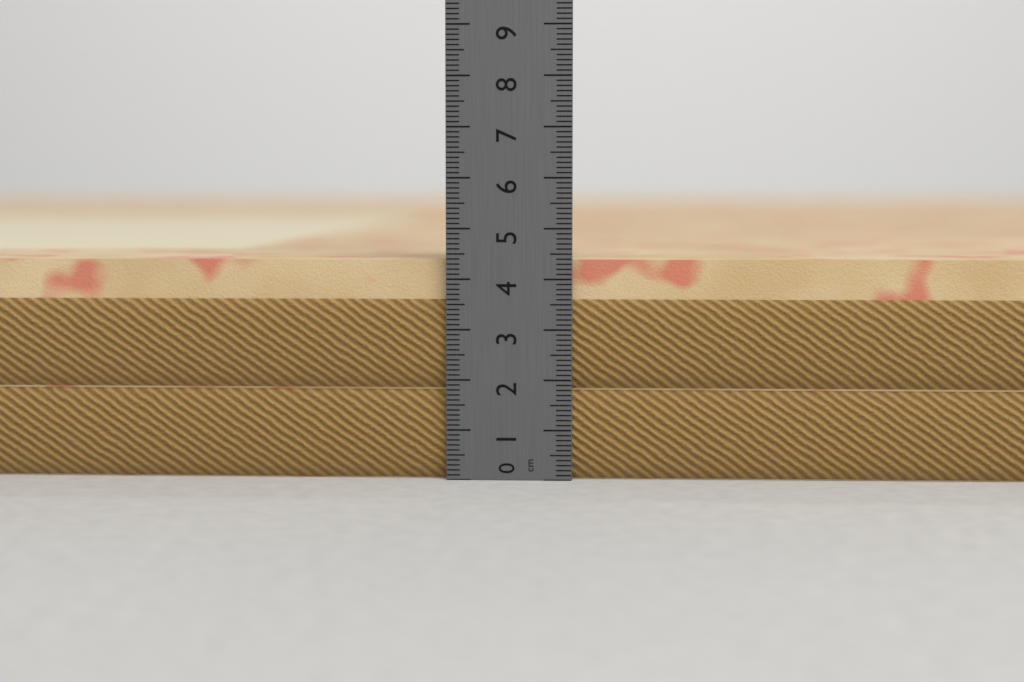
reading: 4.4 cm
